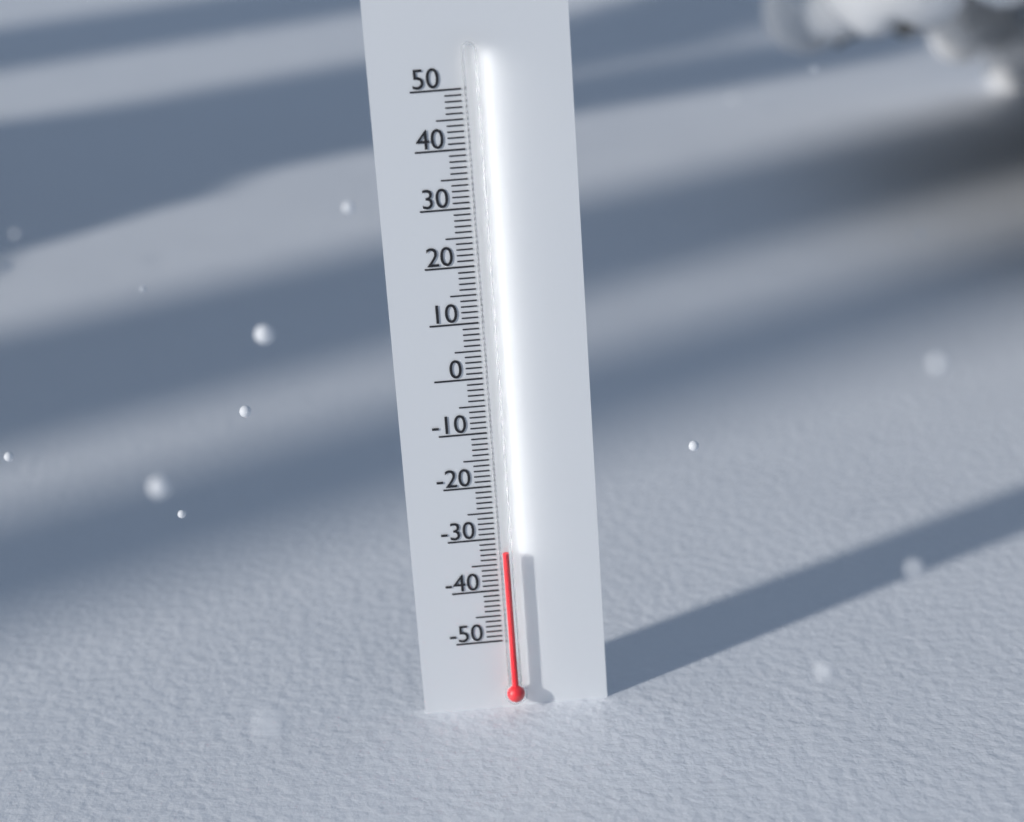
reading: -32 (no unit)
